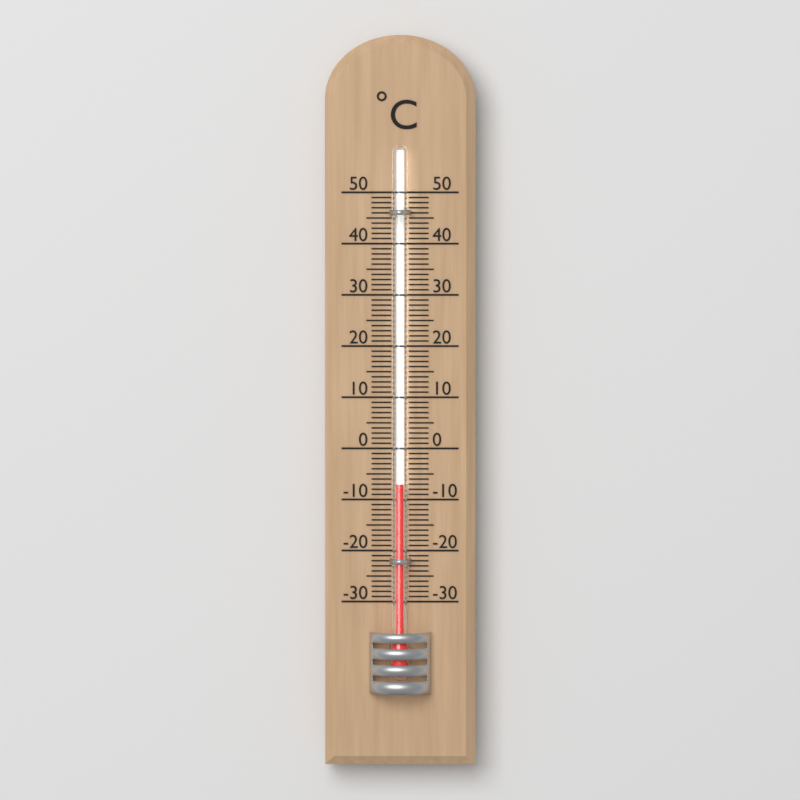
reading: -7 °C
